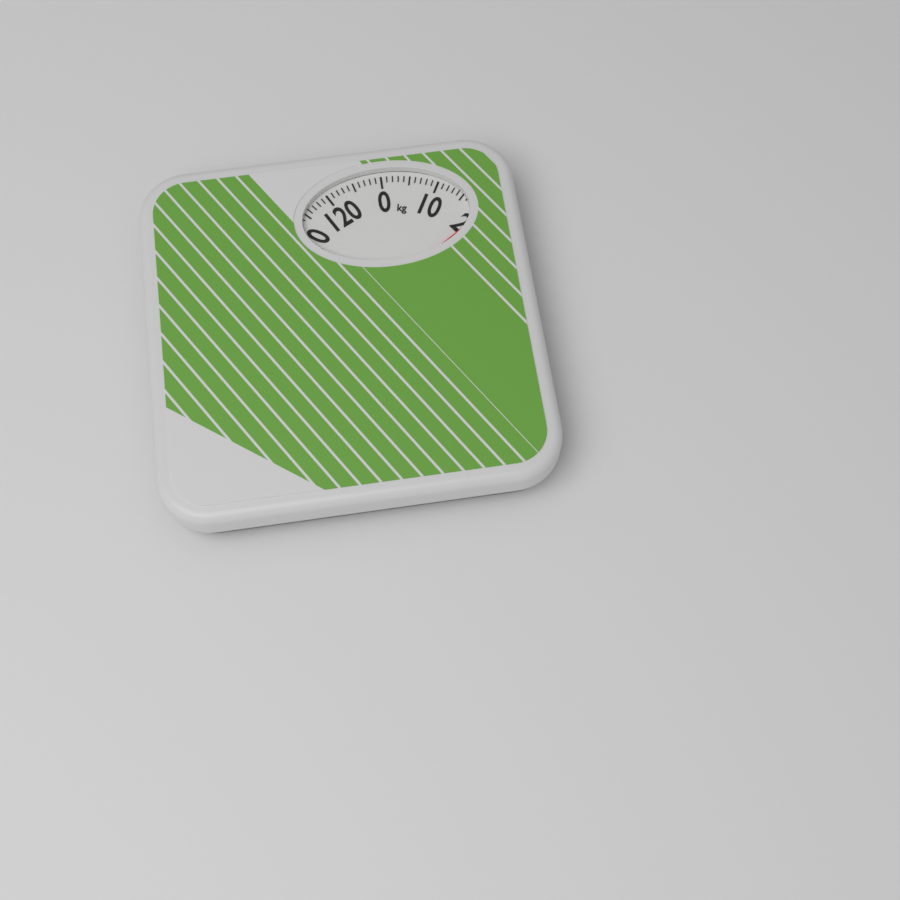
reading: 20 kg
